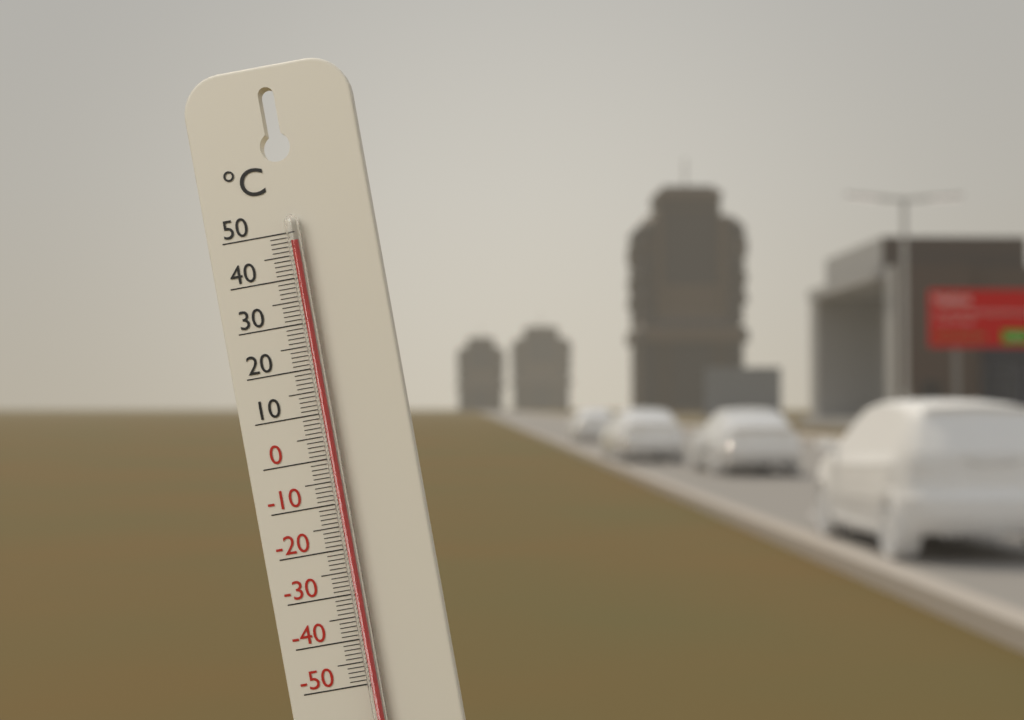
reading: 48 °C
